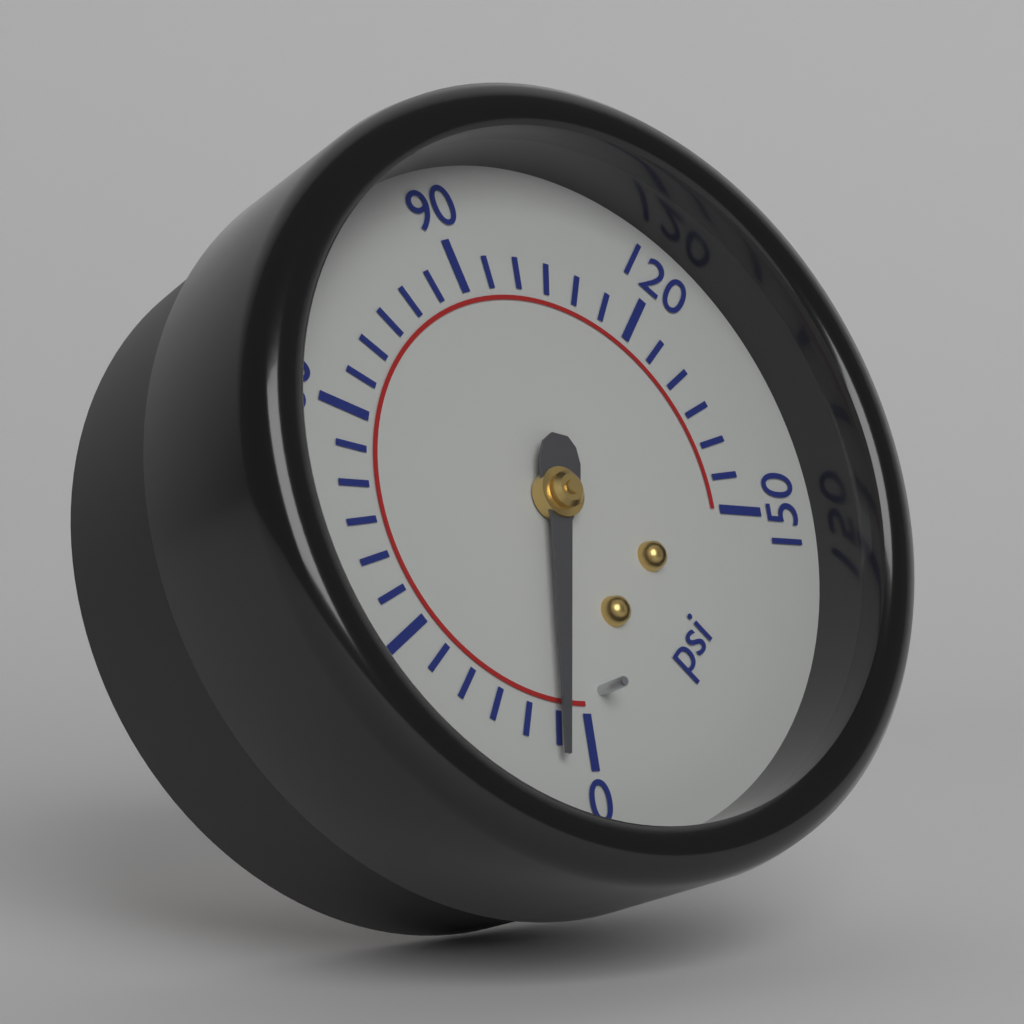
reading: 5 psi
